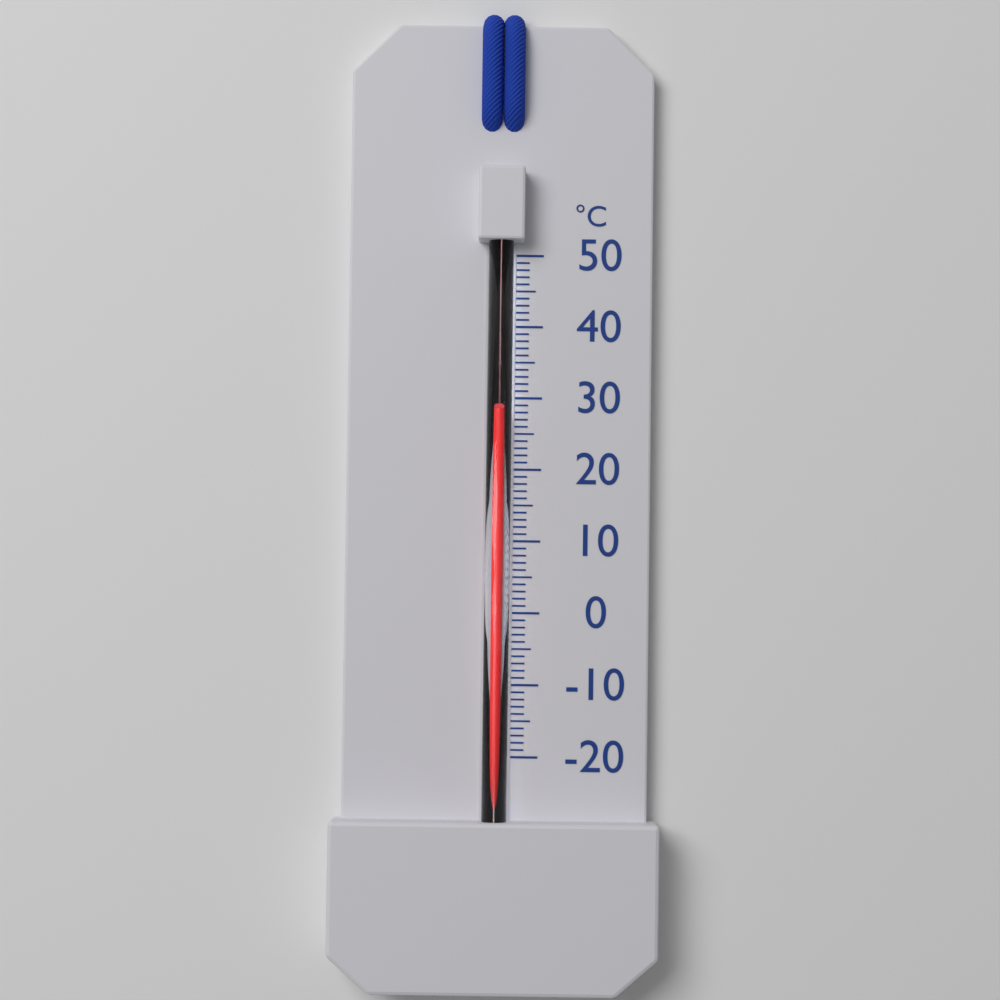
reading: 28 °C
